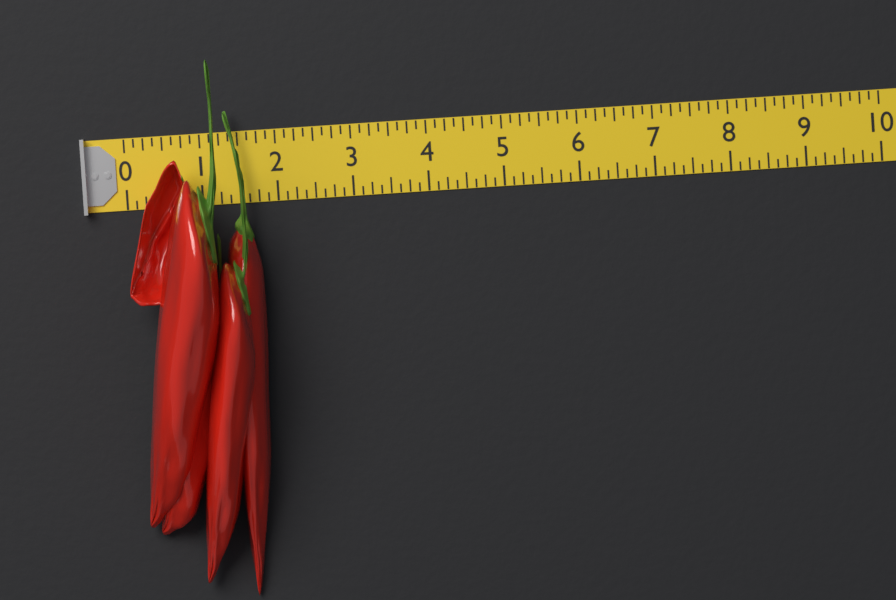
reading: 1.750 (no unit)
